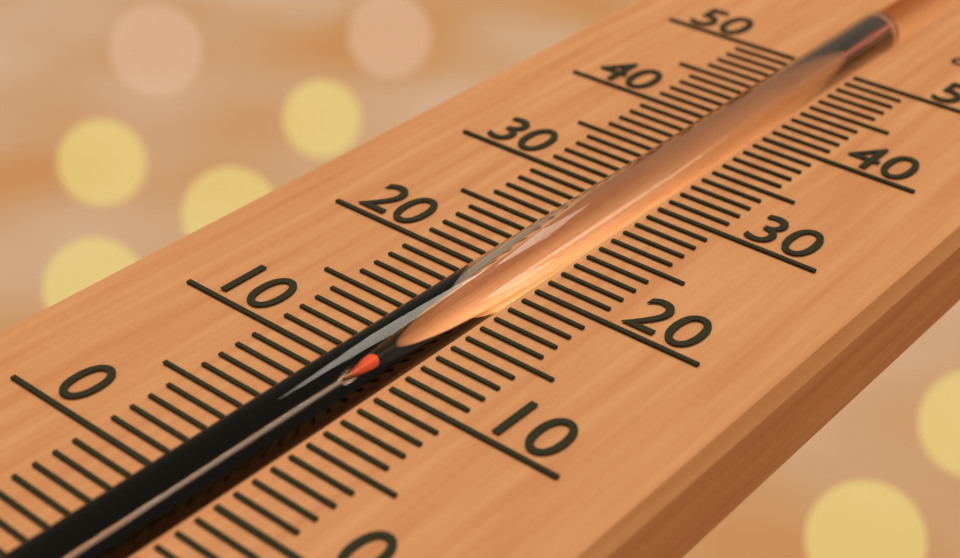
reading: 11 °C
